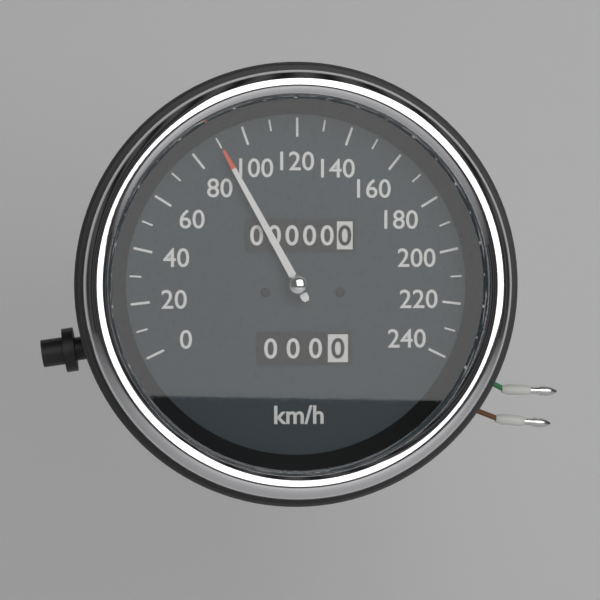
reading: 90 km/h
